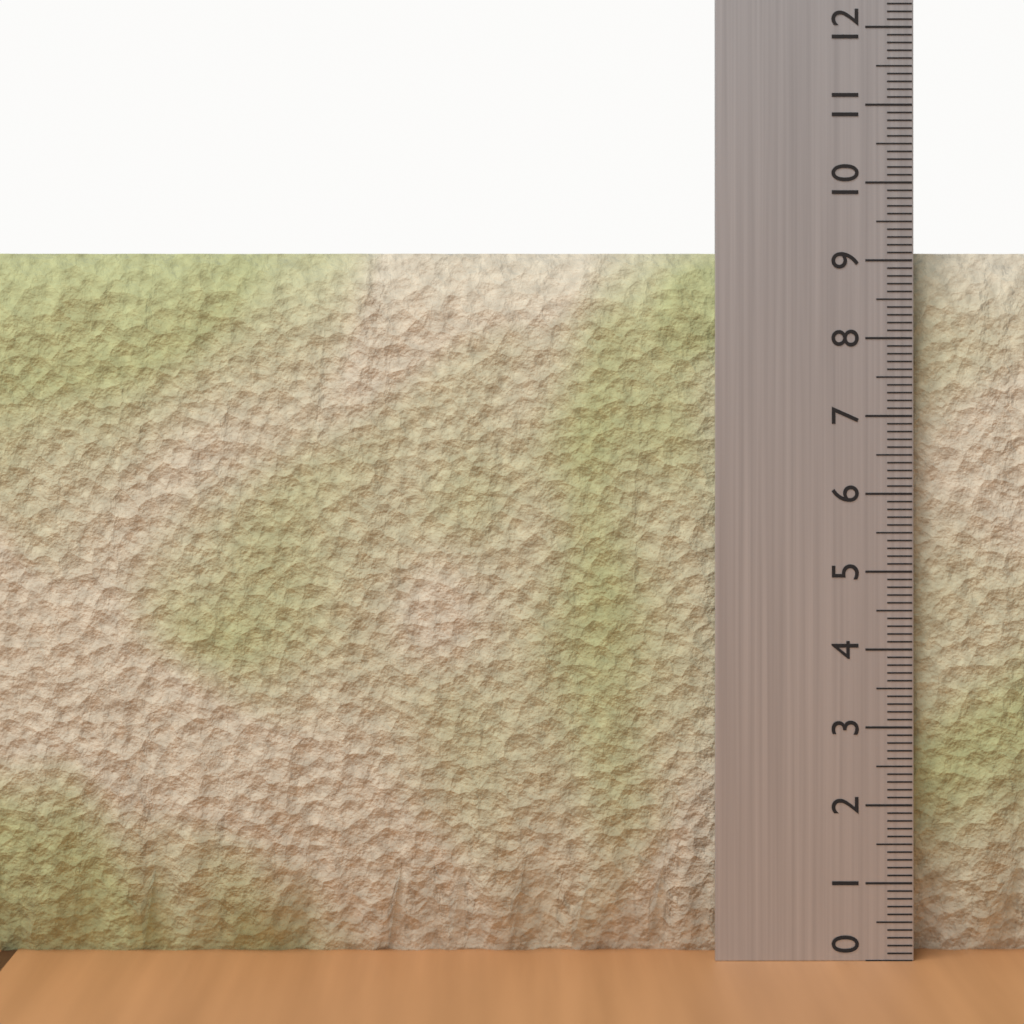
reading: 9.1 (no unit)
